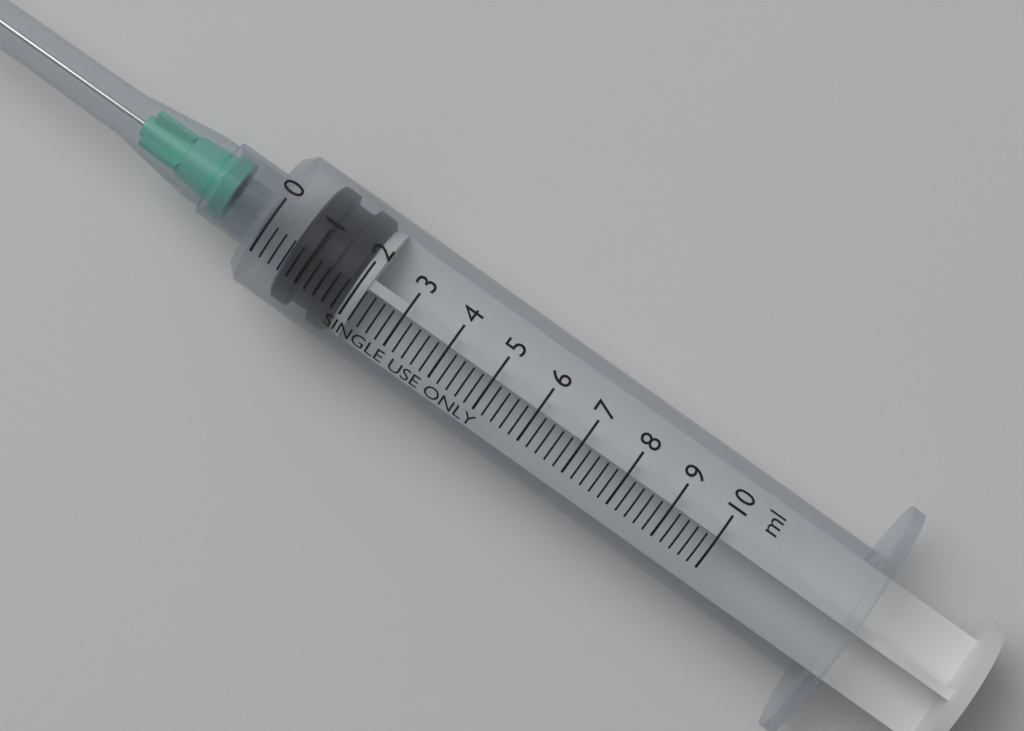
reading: 0.6 ml
